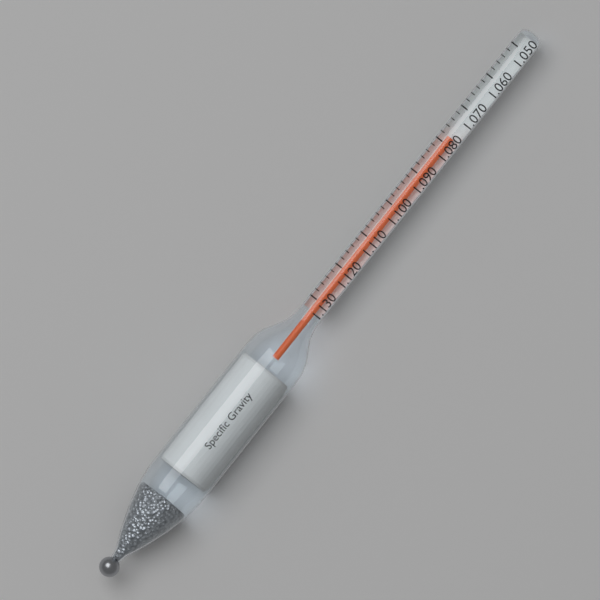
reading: 1.078 (no unit)
